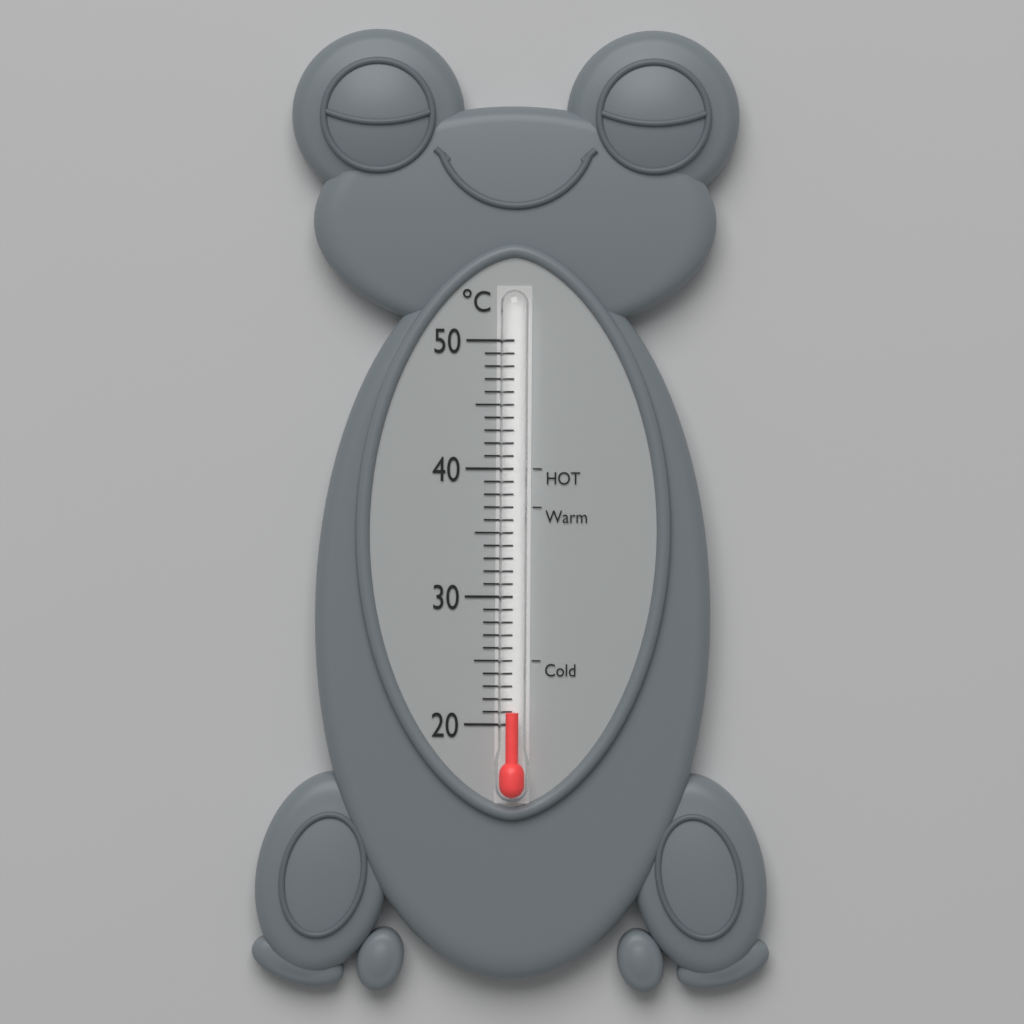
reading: 21 °C
